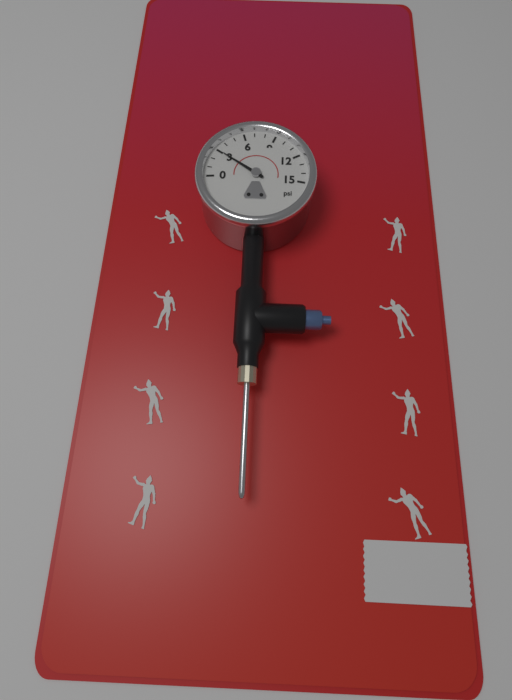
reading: 3 psi
